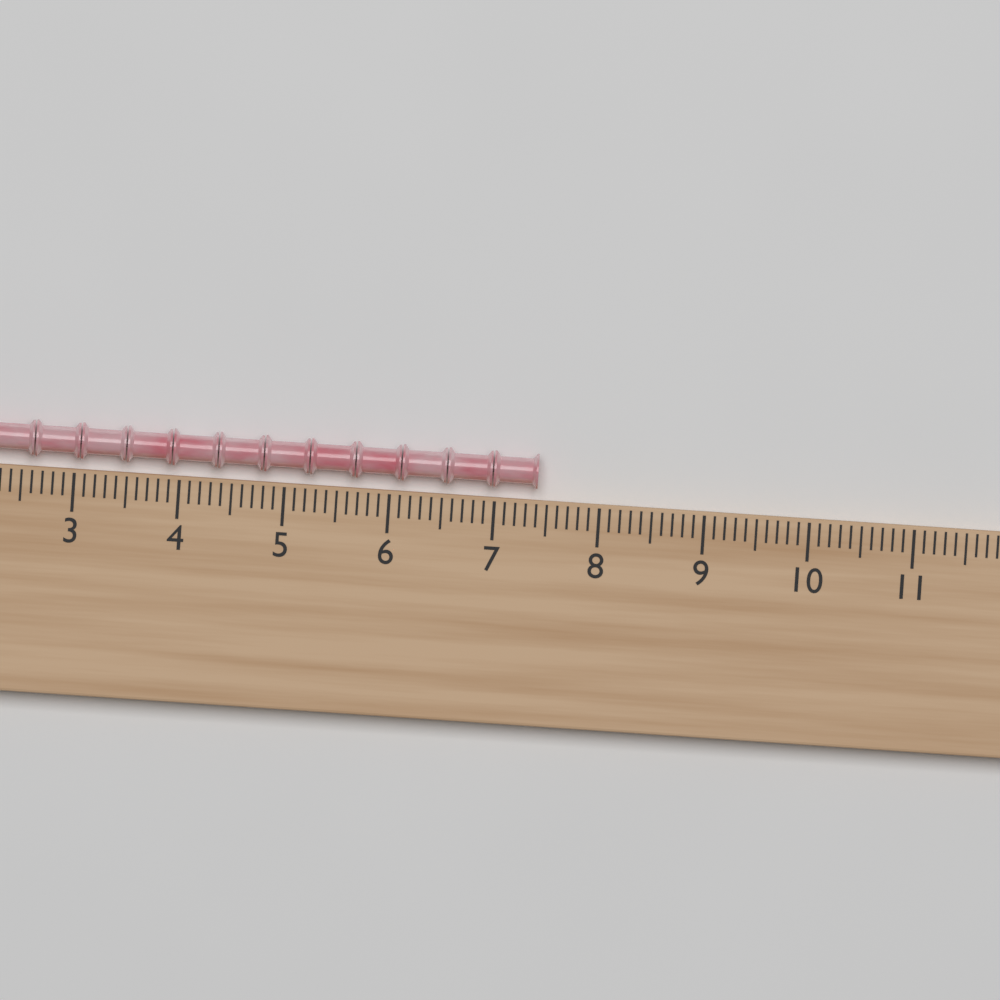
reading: 7.4 (no unit)
